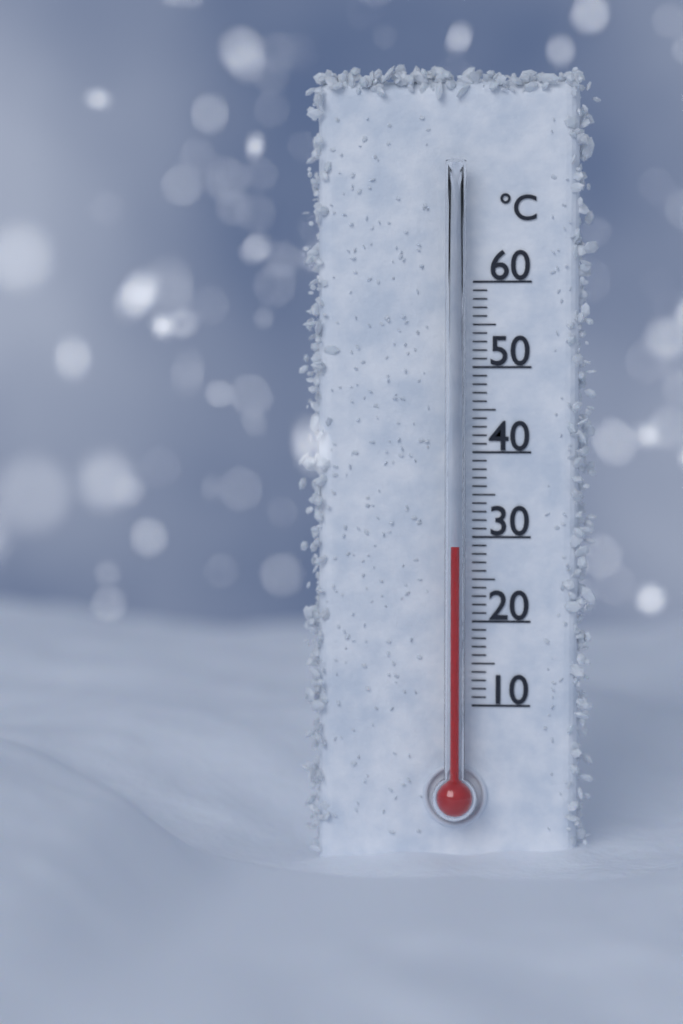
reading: 29 °C
